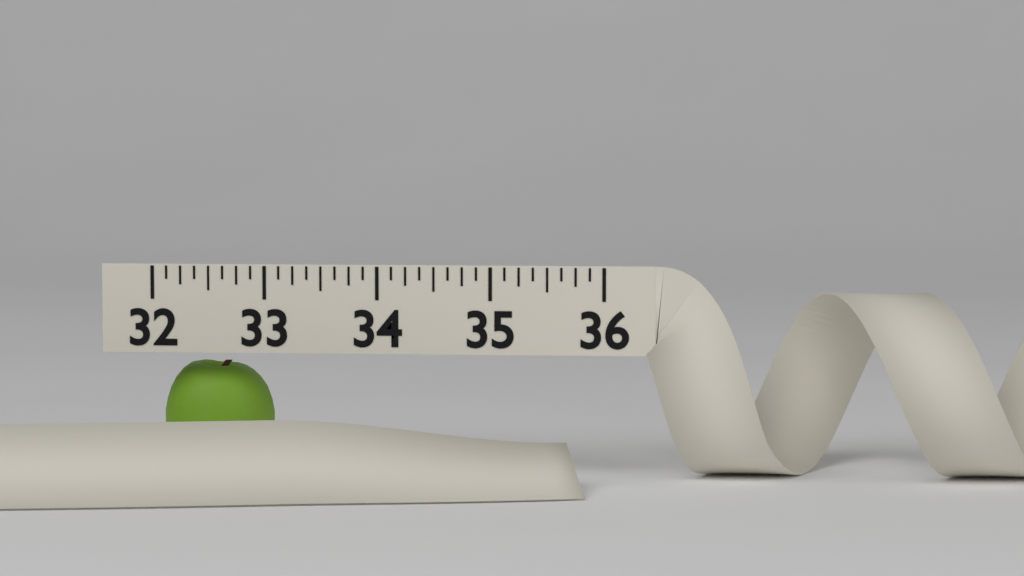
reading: 33.000 (no unit)
